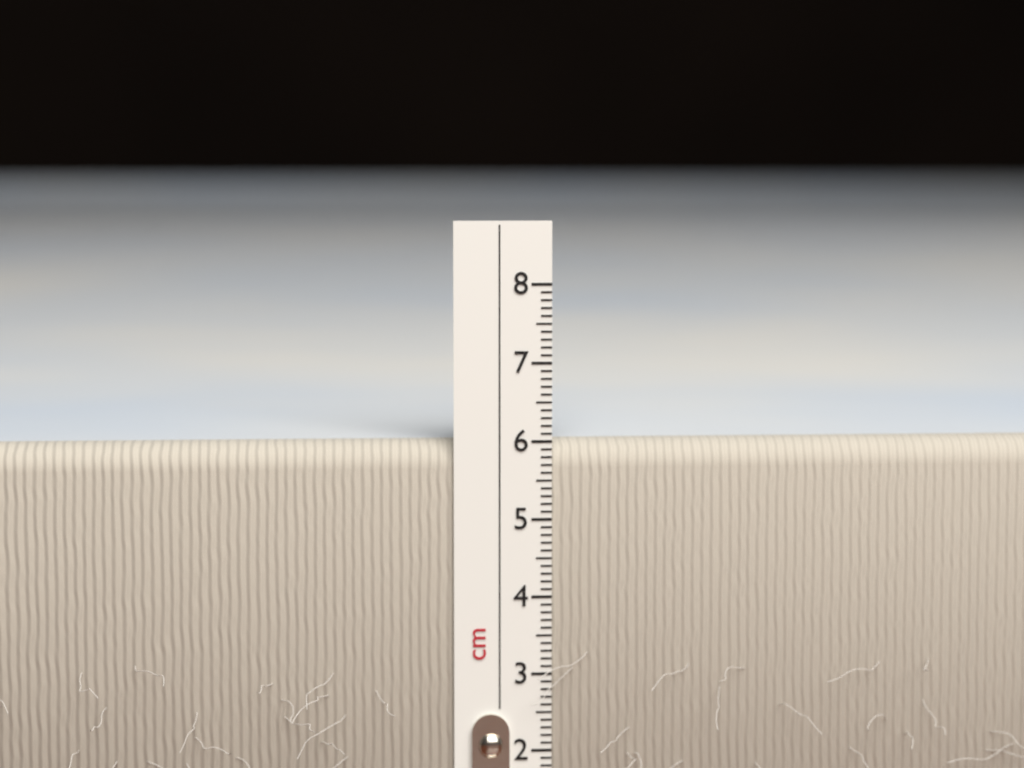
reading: 6.0 cm
